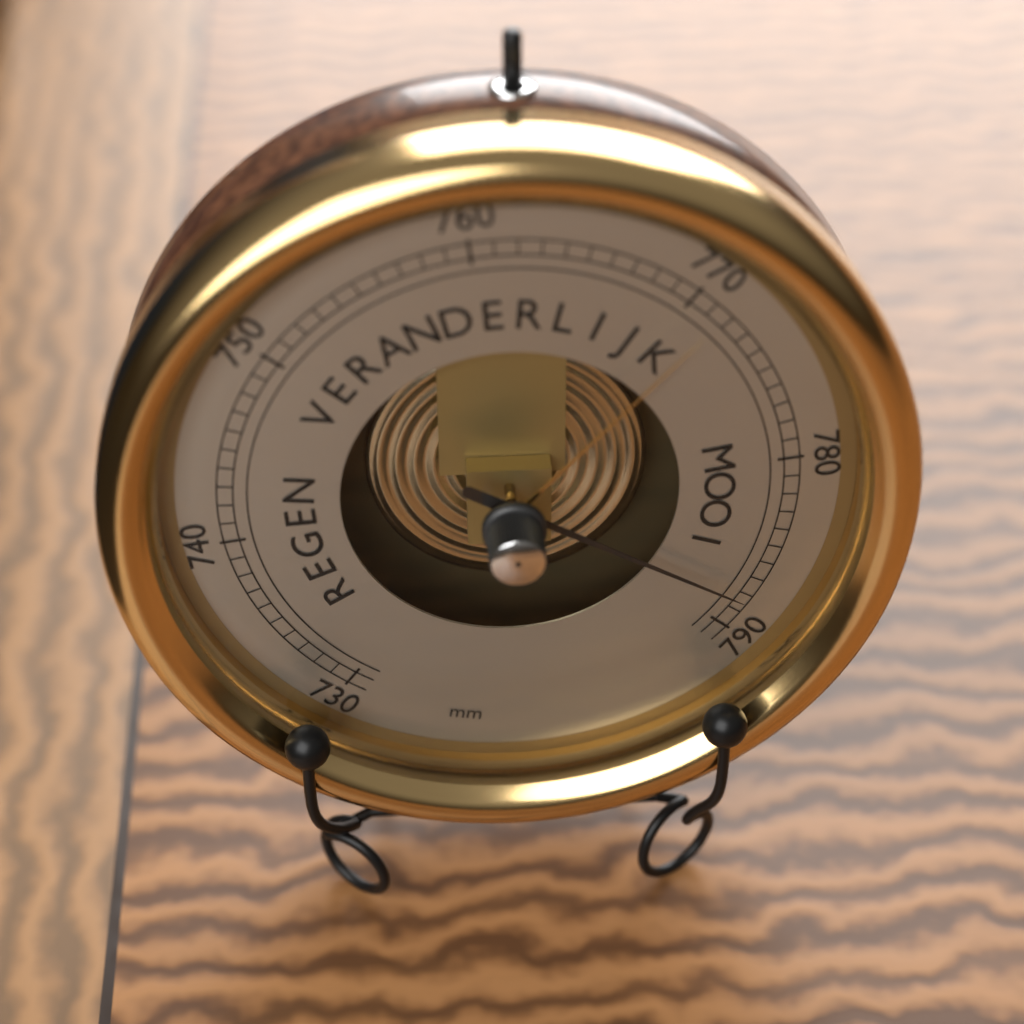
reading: 788 mm
